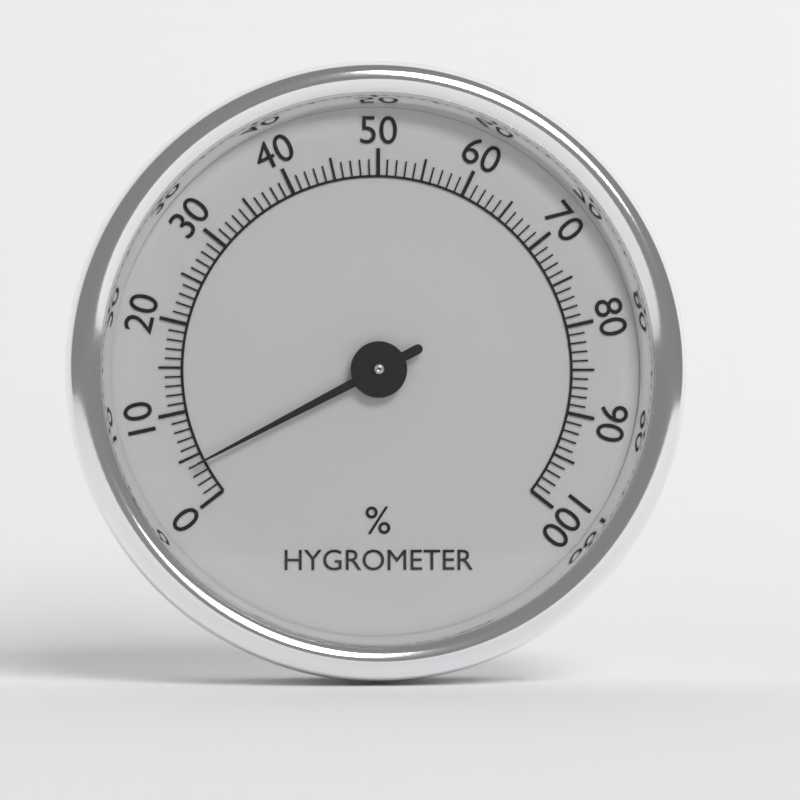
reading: 4 %
